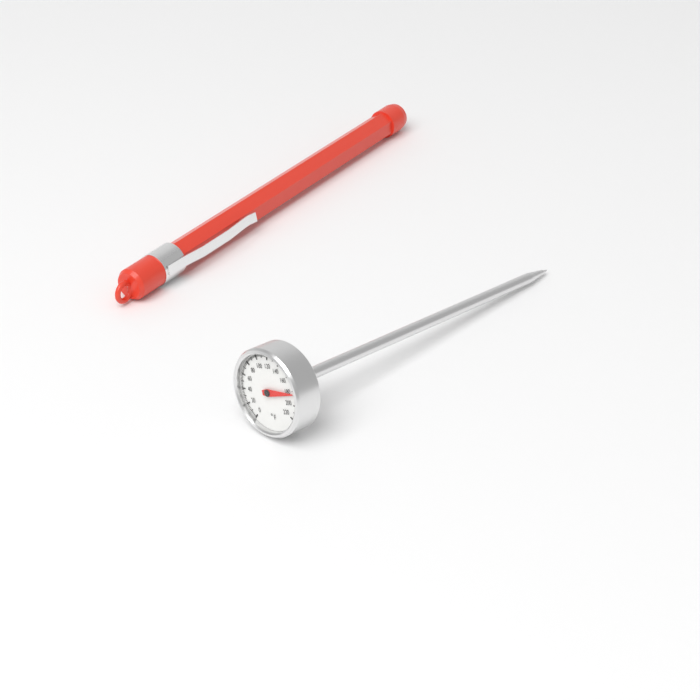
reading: 184 °F
